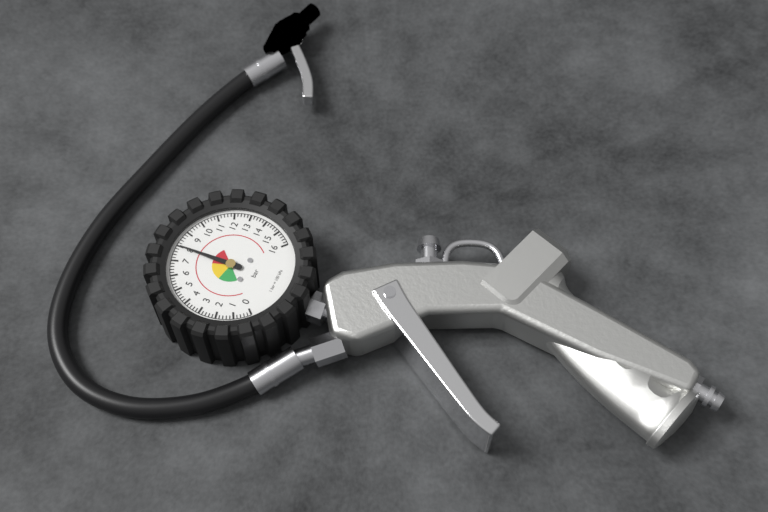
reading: 8.0 bar
